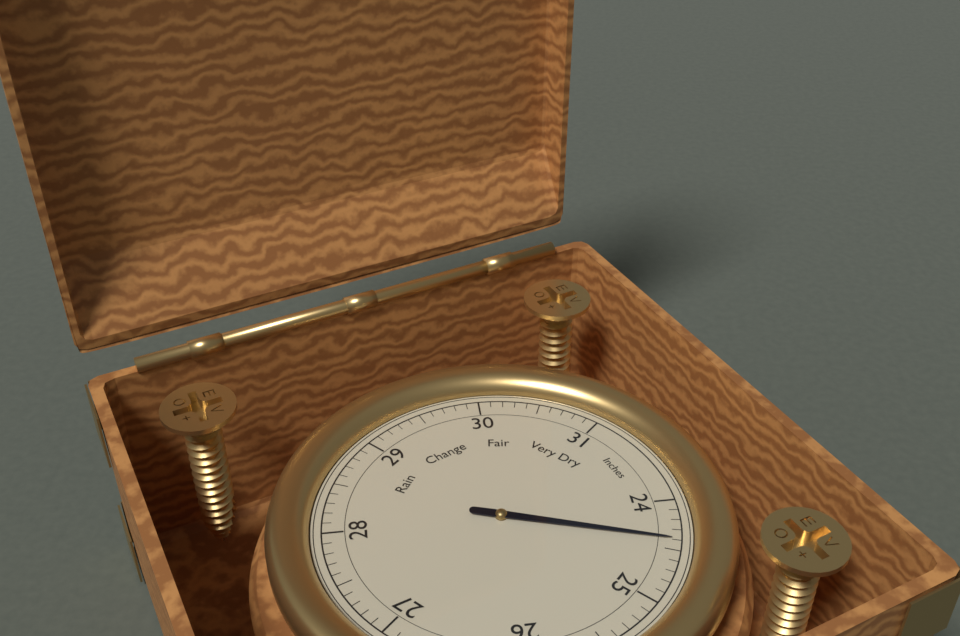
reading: 24.4 Inches
